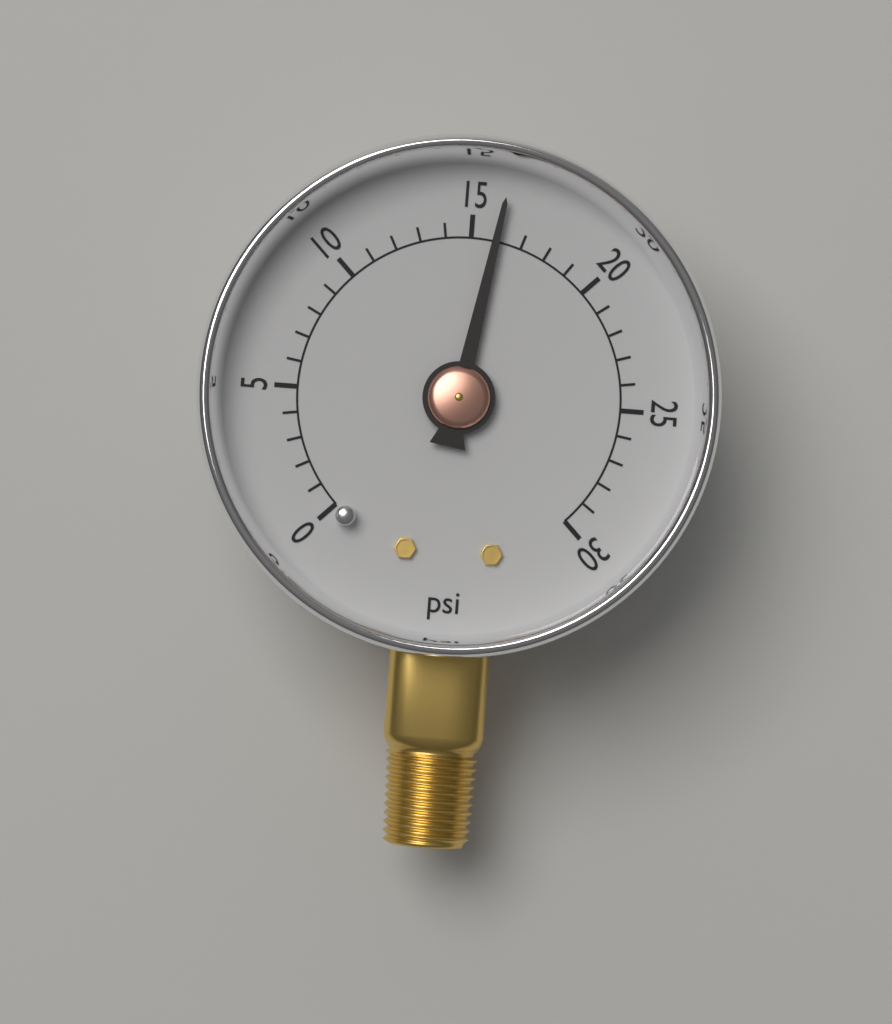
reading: 16 psi
